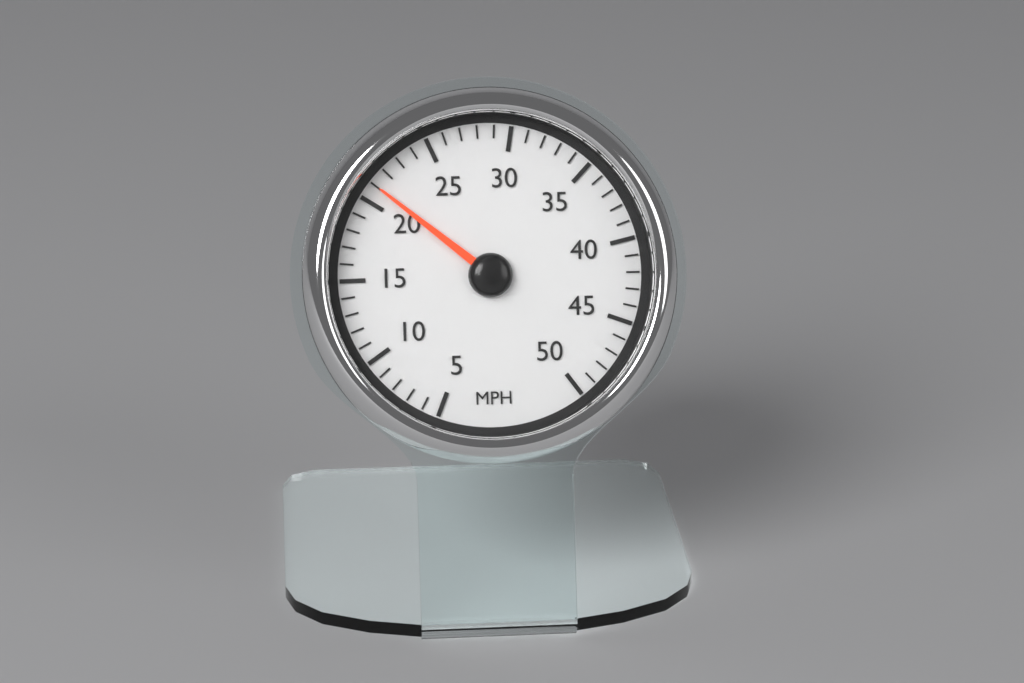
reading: 21 MPH
